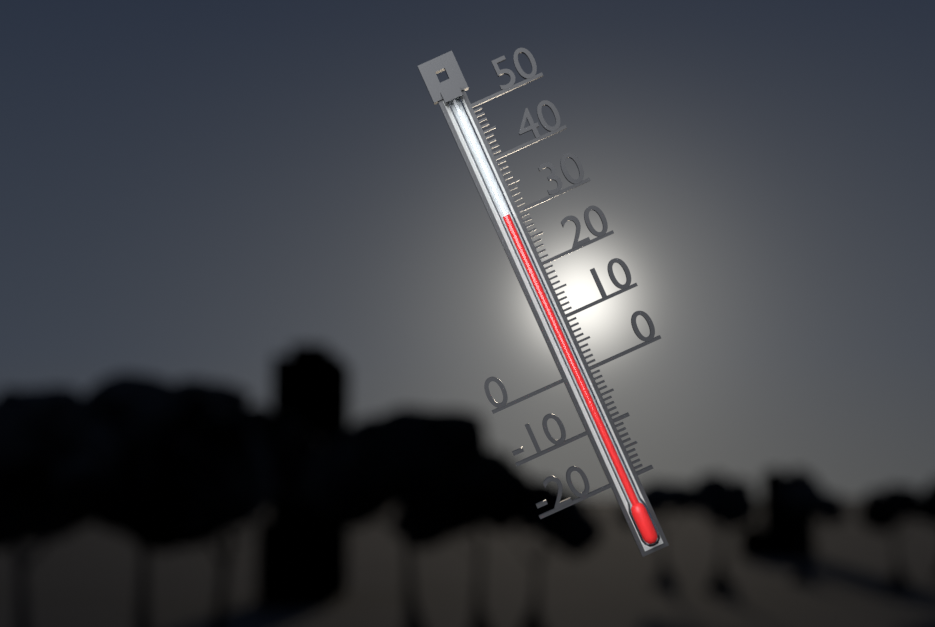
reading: 30 (no unit)
